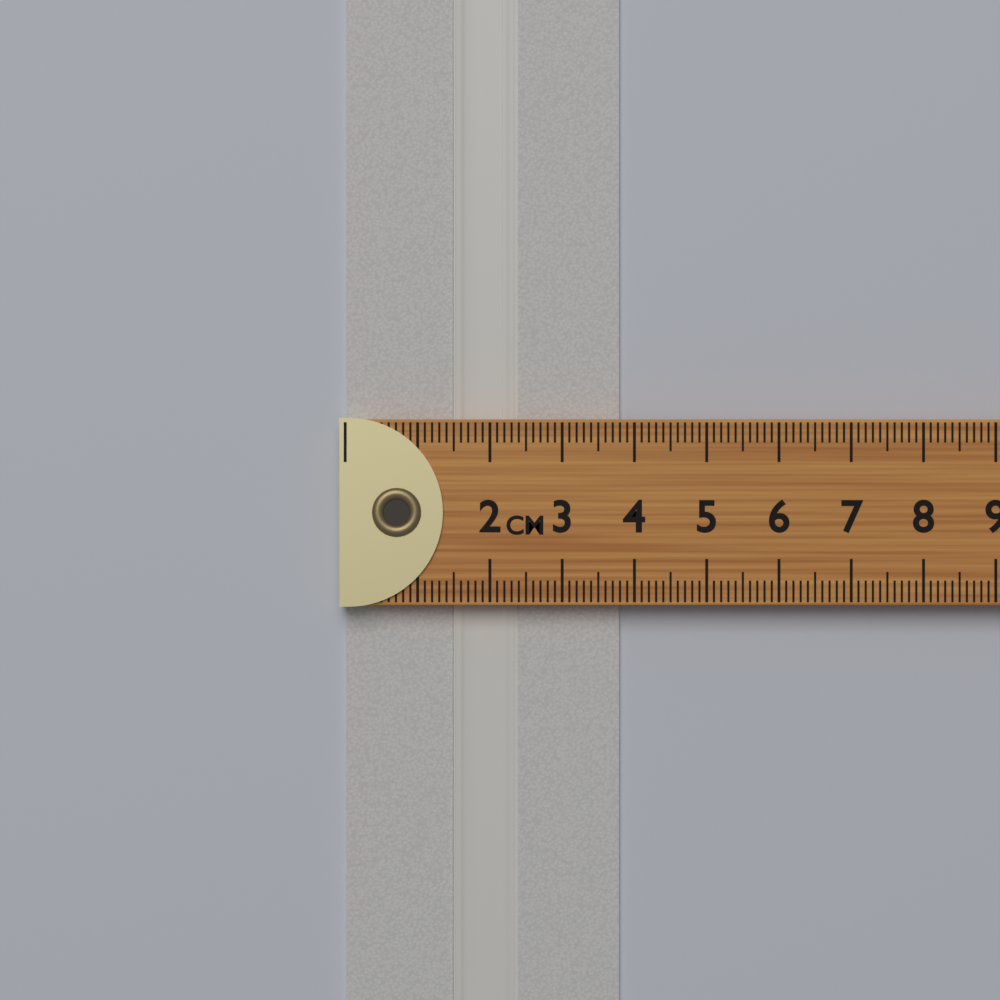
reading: 3.8 cm
